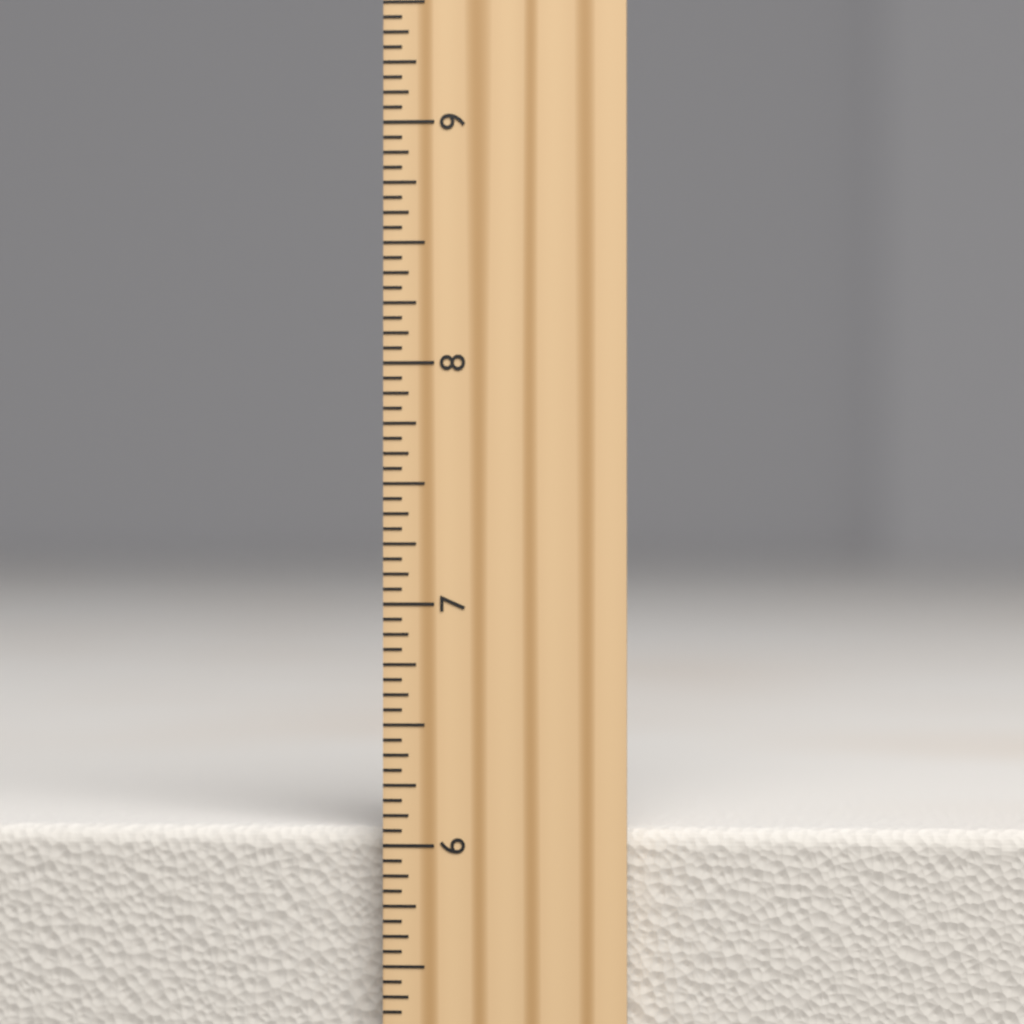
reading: 6.0625 inch
